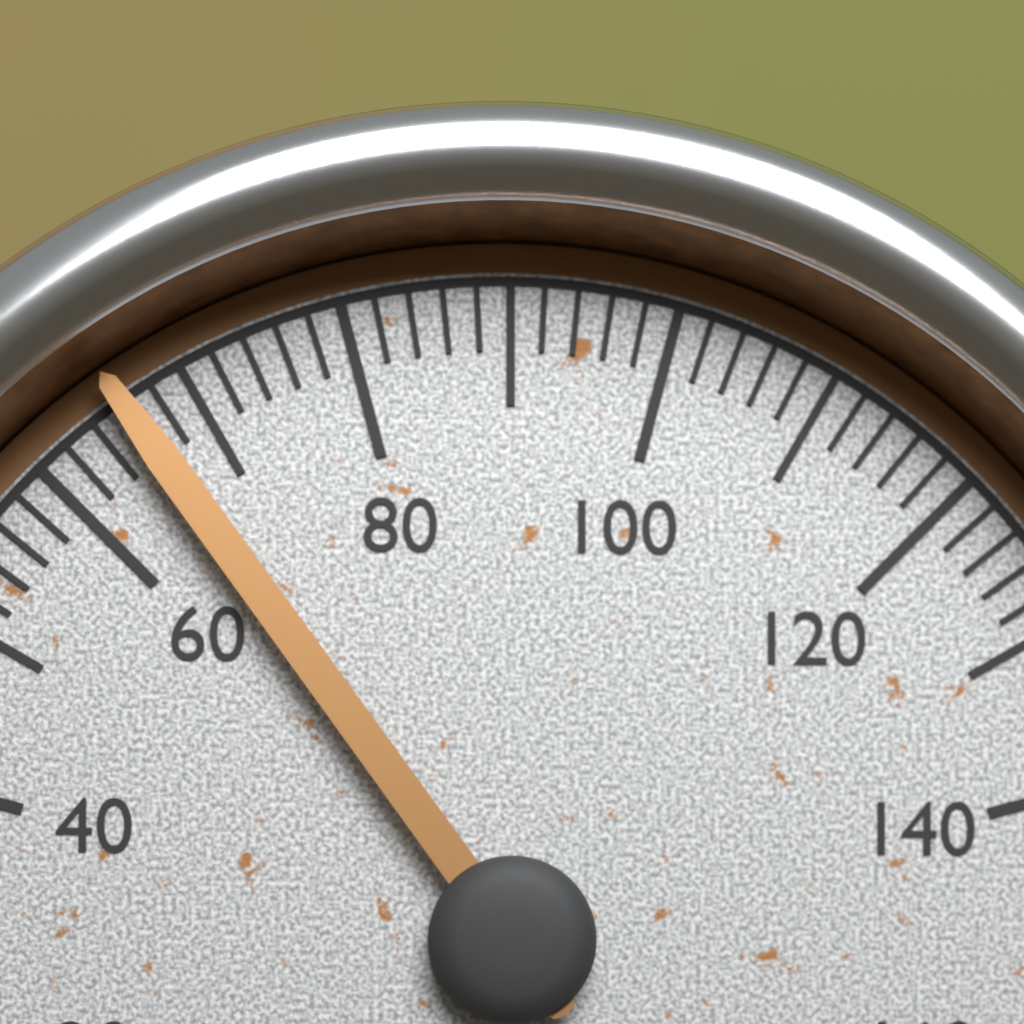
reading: 66 (no unit)
